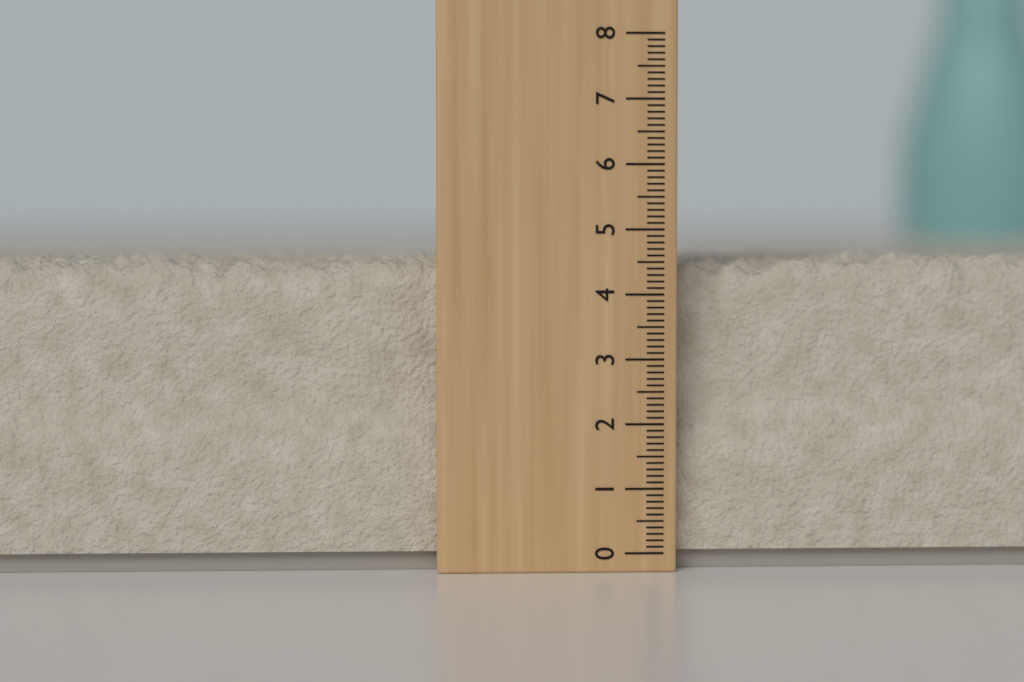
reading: 4.7 (no unit)
